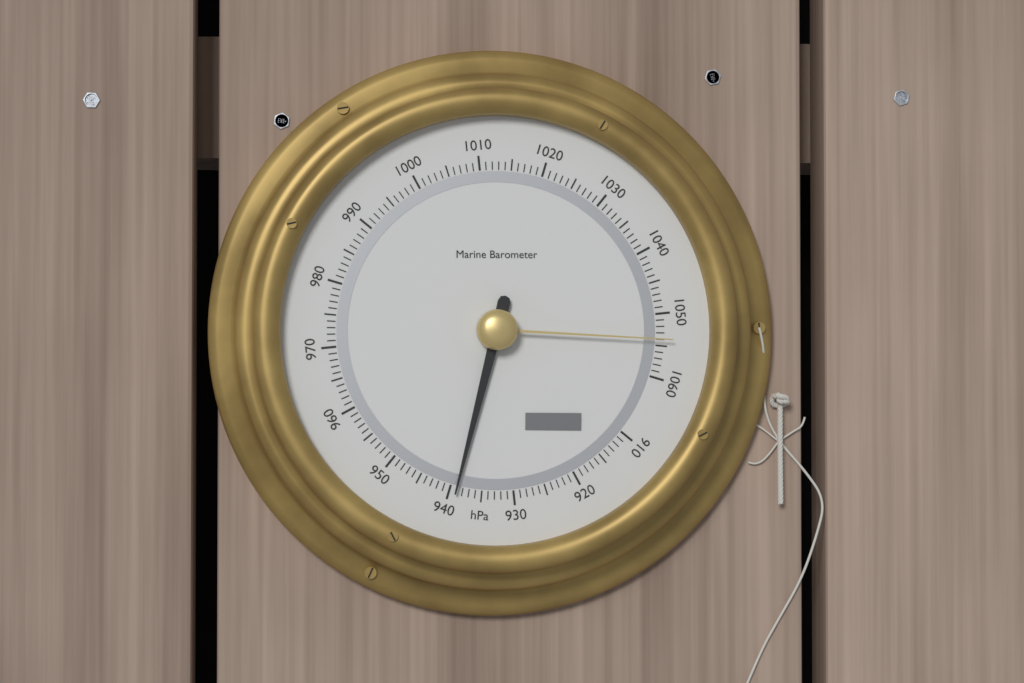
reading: 939 hPa
